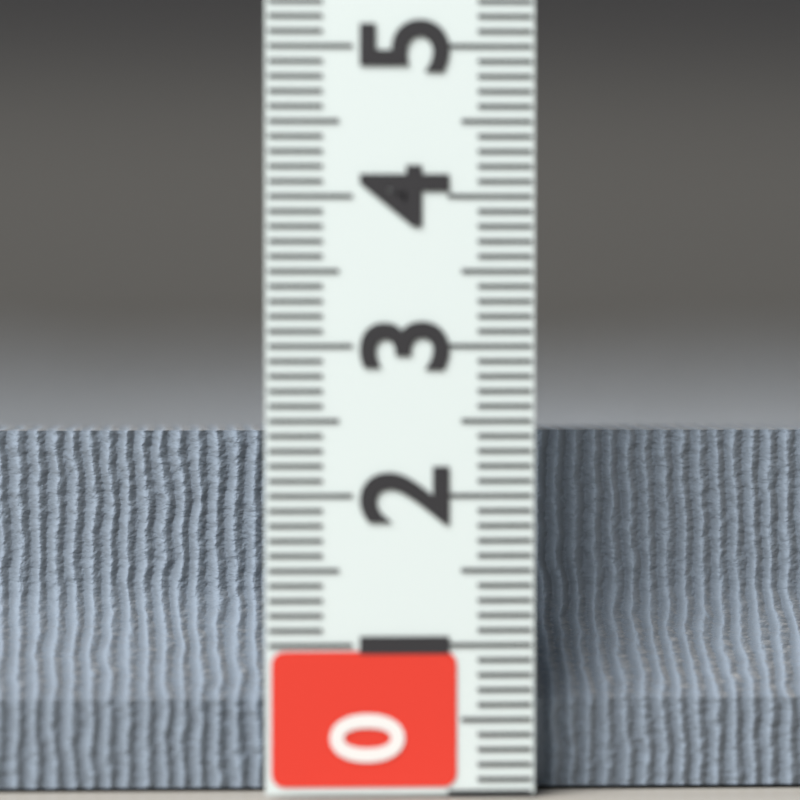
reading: 2.4 (no unit)
